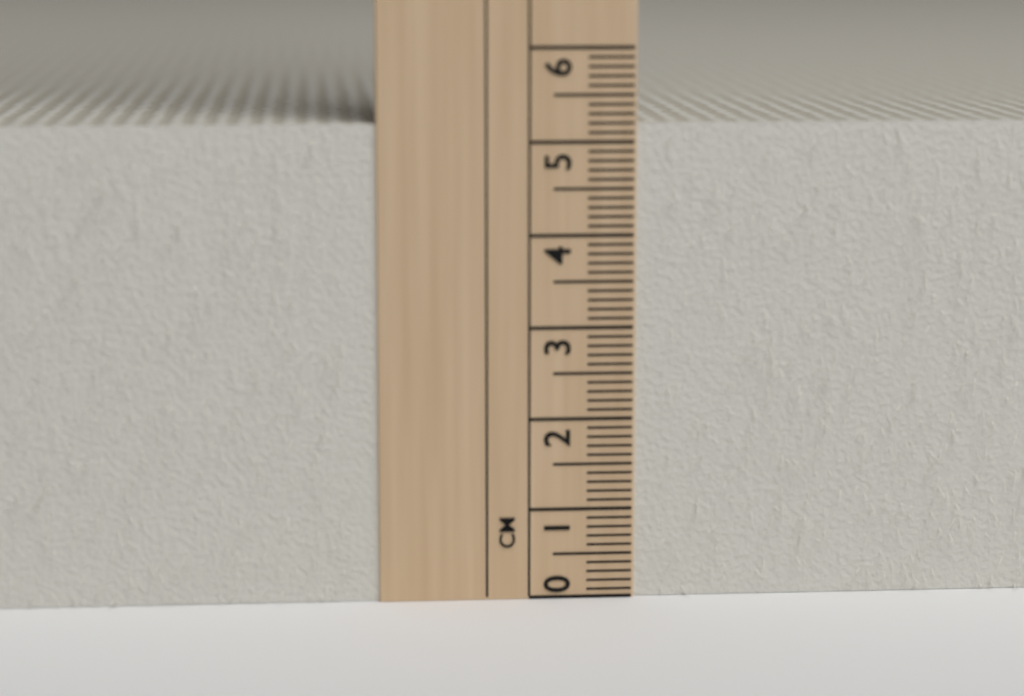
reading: 5.2 cm
